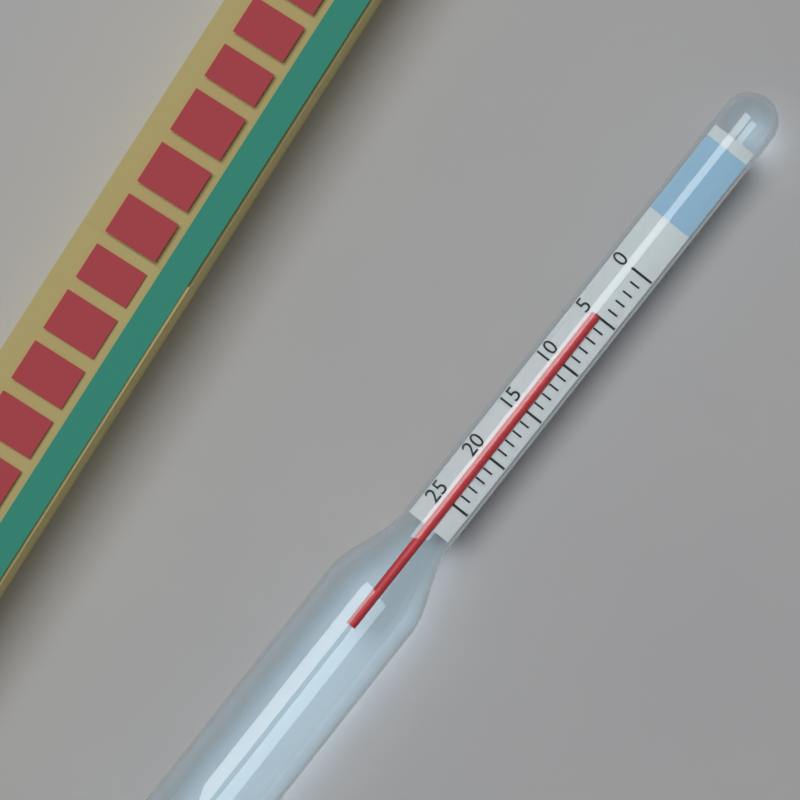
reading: 5 (no unit)
